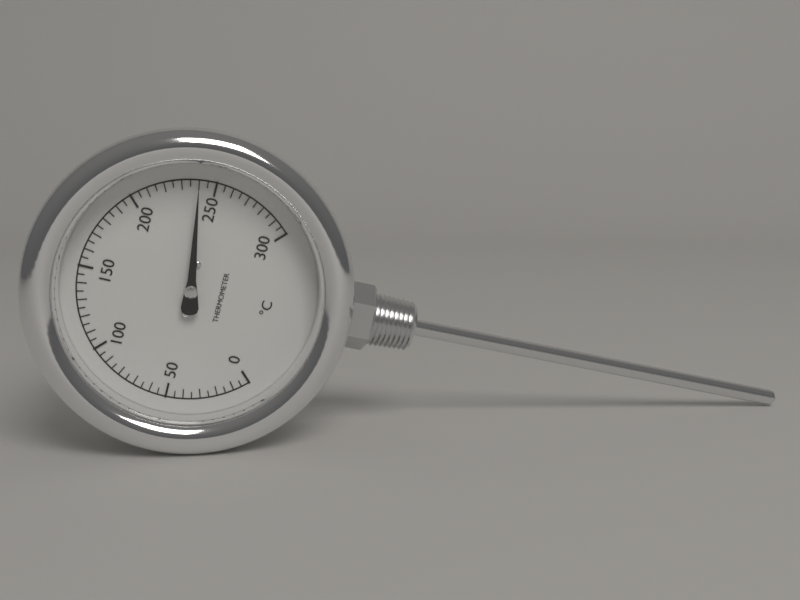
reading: 240 °C
